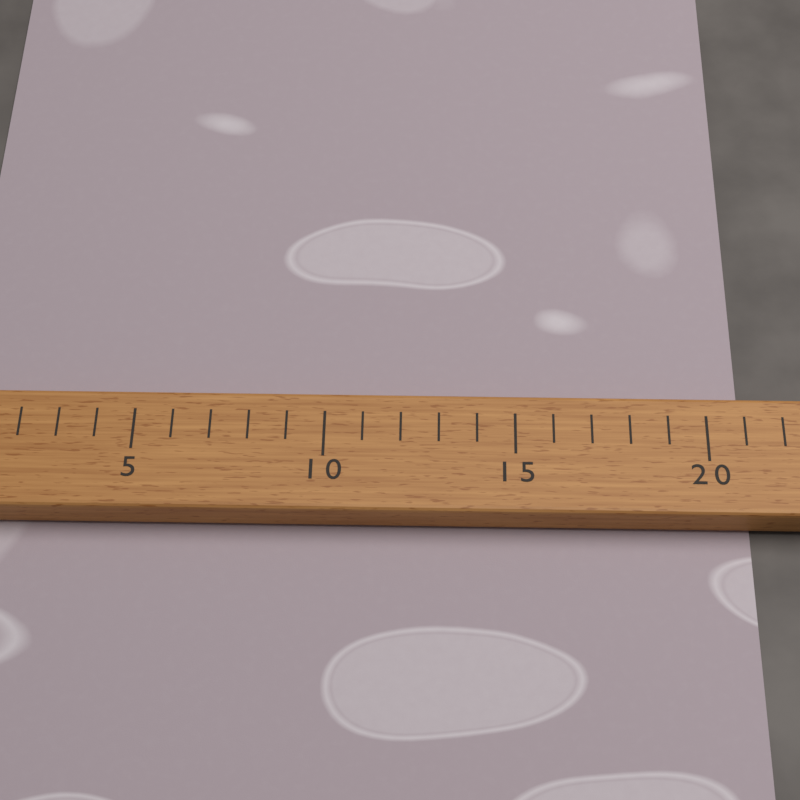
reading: 21 (no unit)
